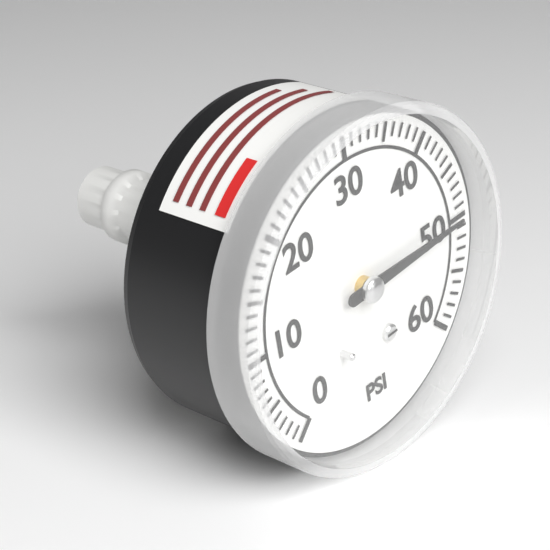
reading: 50 psi
